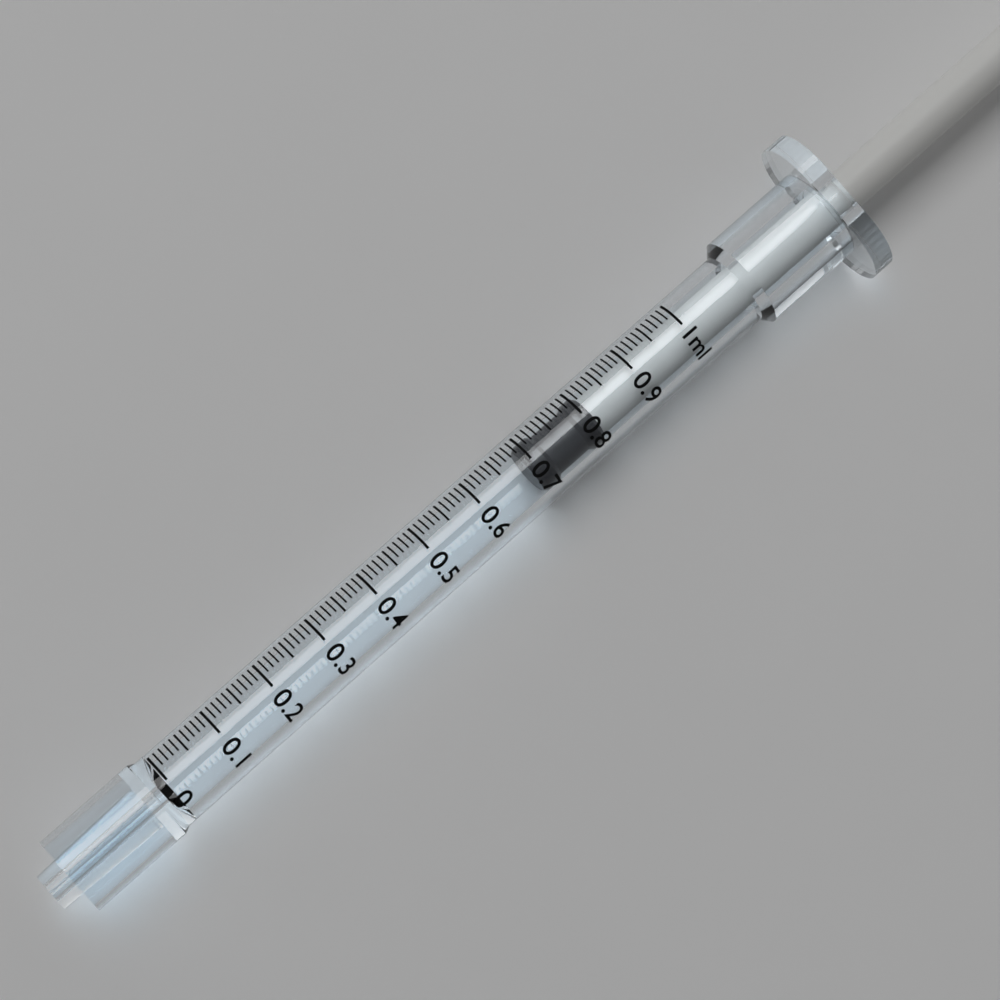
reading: 0.69 ml
